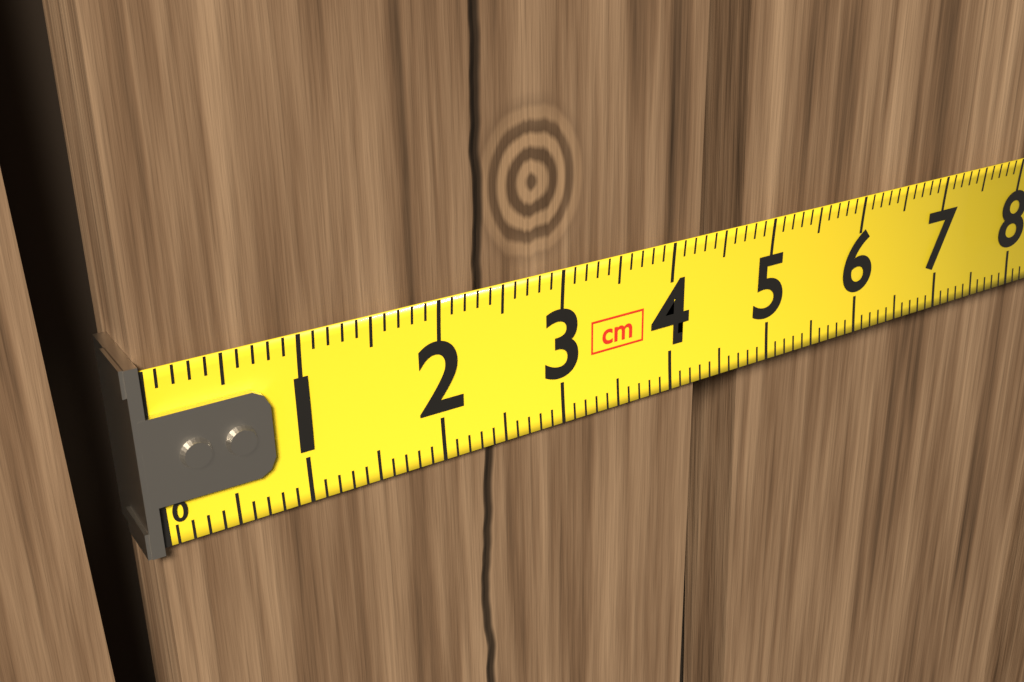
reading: 4.3 cm
